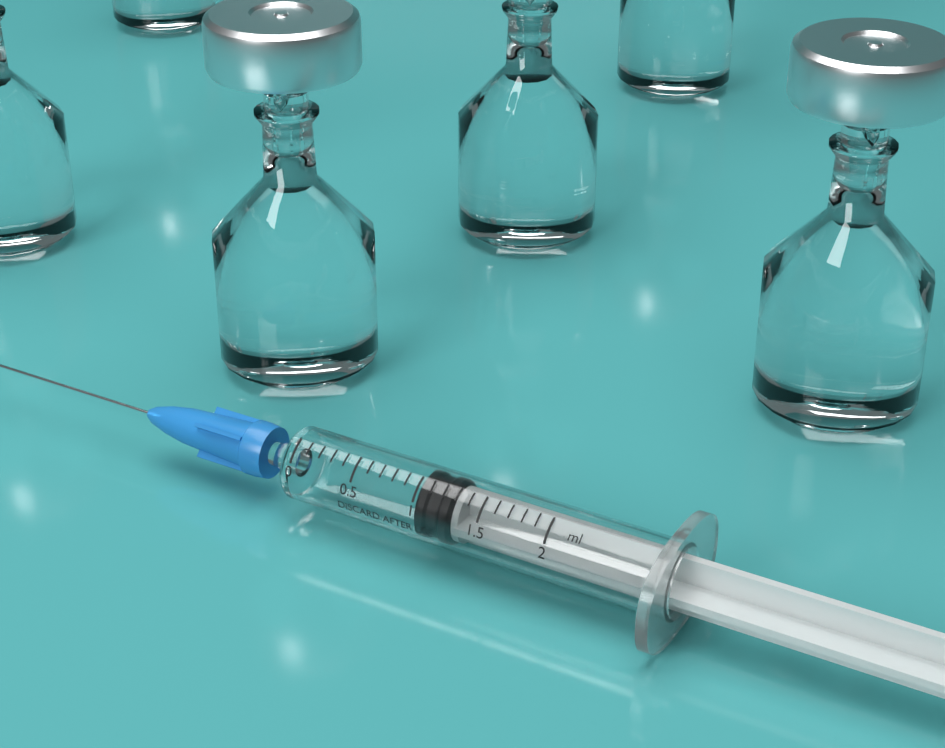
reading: 1.0 ml
